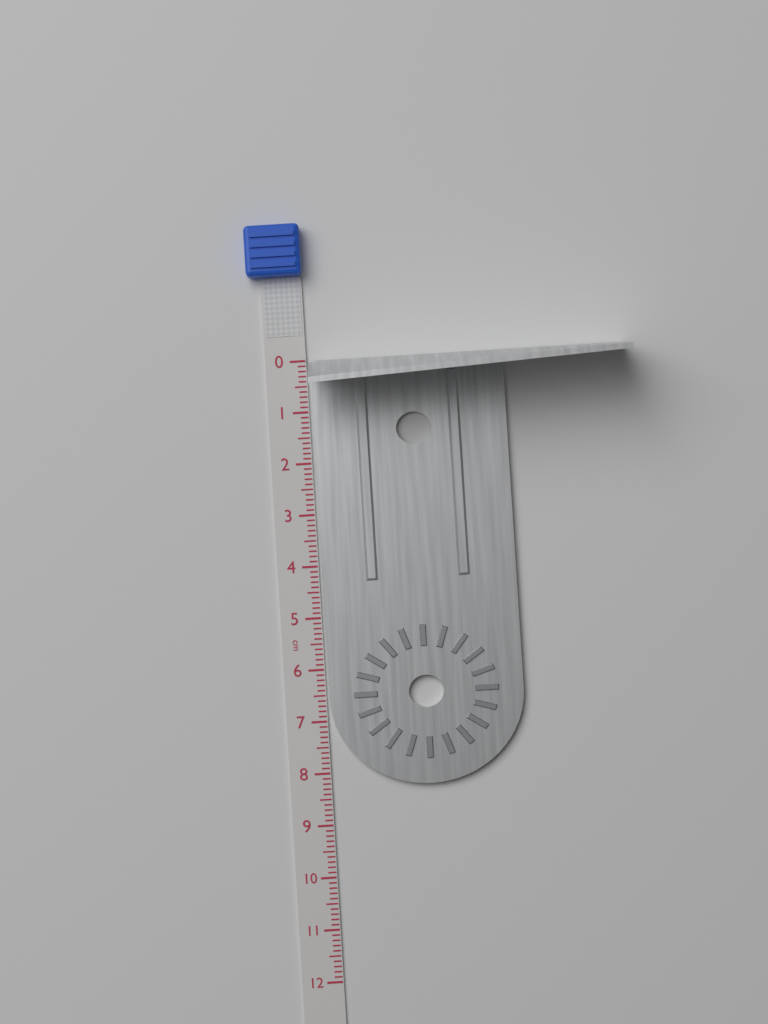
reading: 8.3 cm
